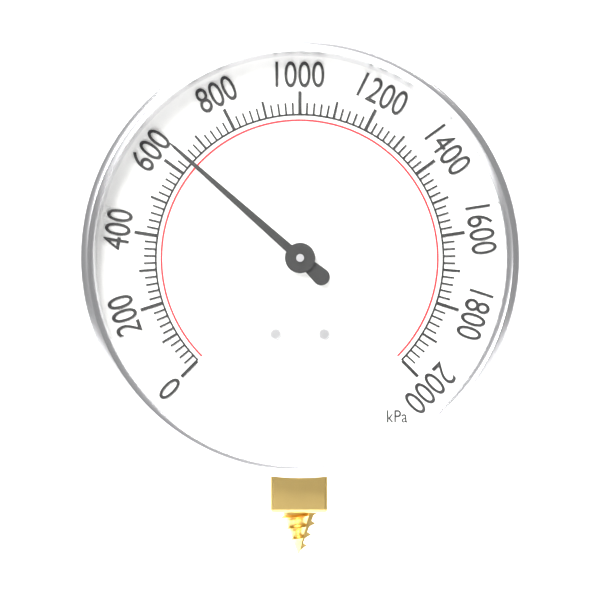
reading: 640 kPa
